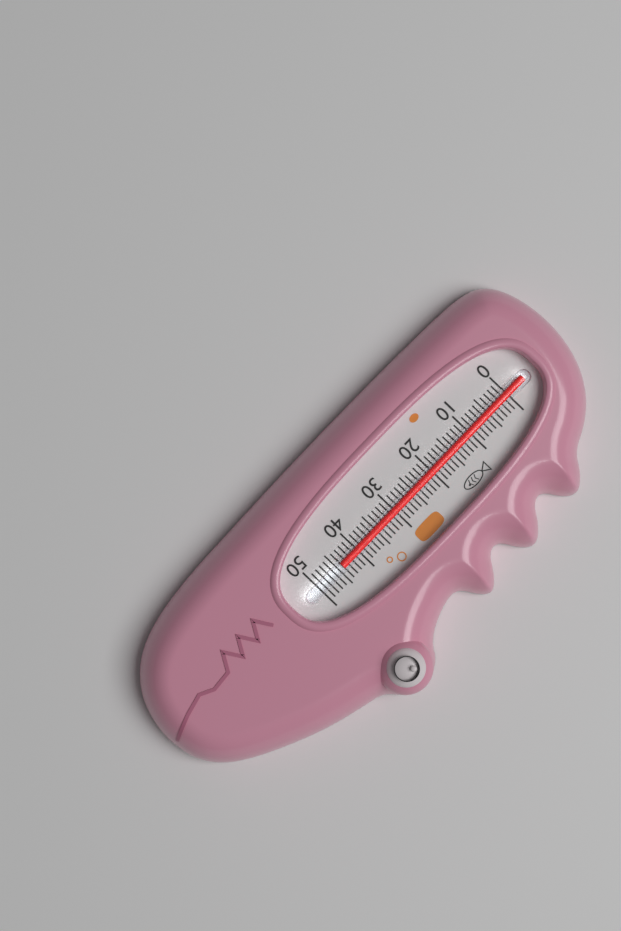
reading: 44 (no unit)
